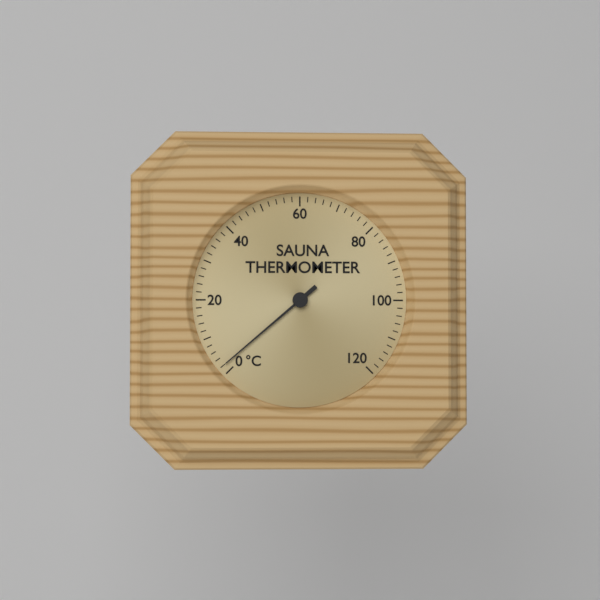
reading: 2 °C
